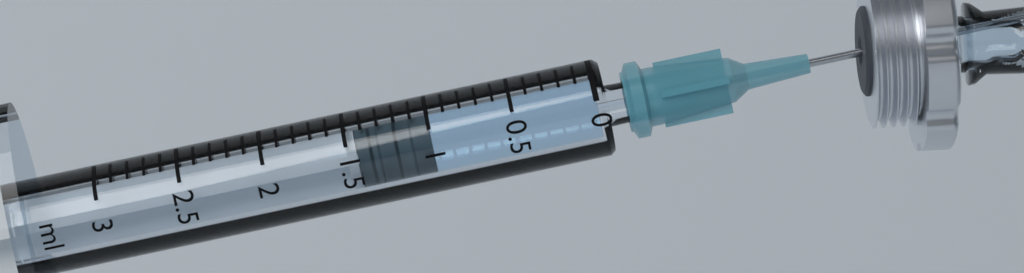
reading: 1.0 ml
